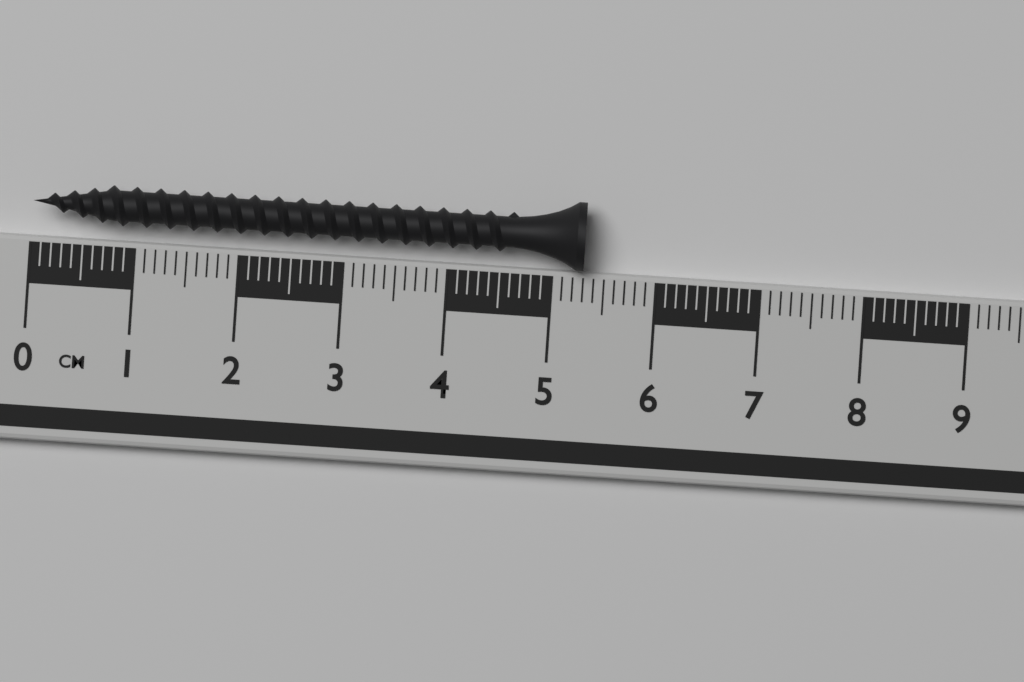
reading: 5.3 cm
